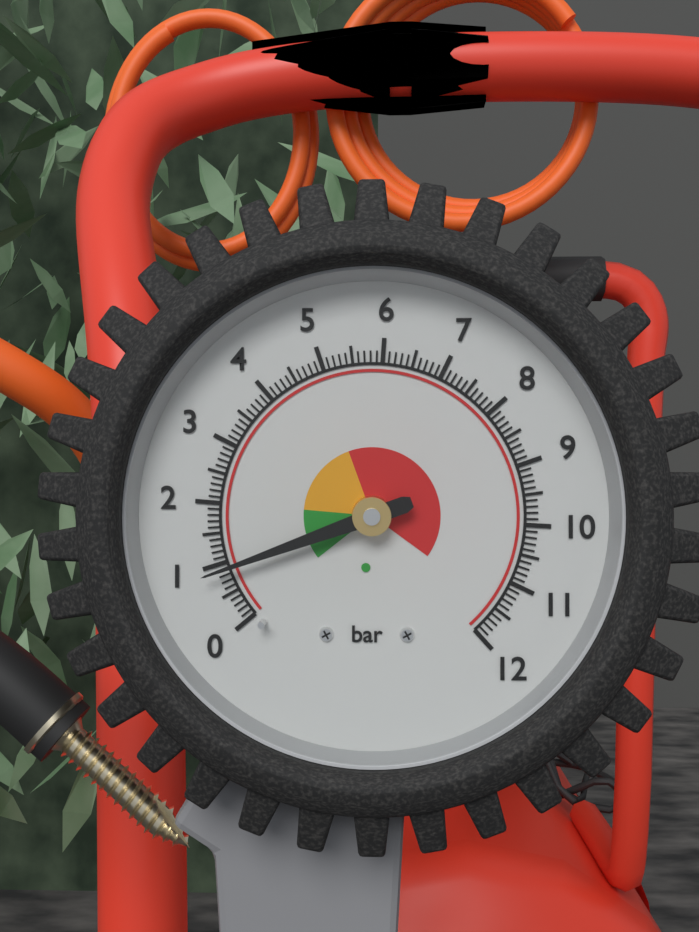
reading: 0.9 bar
